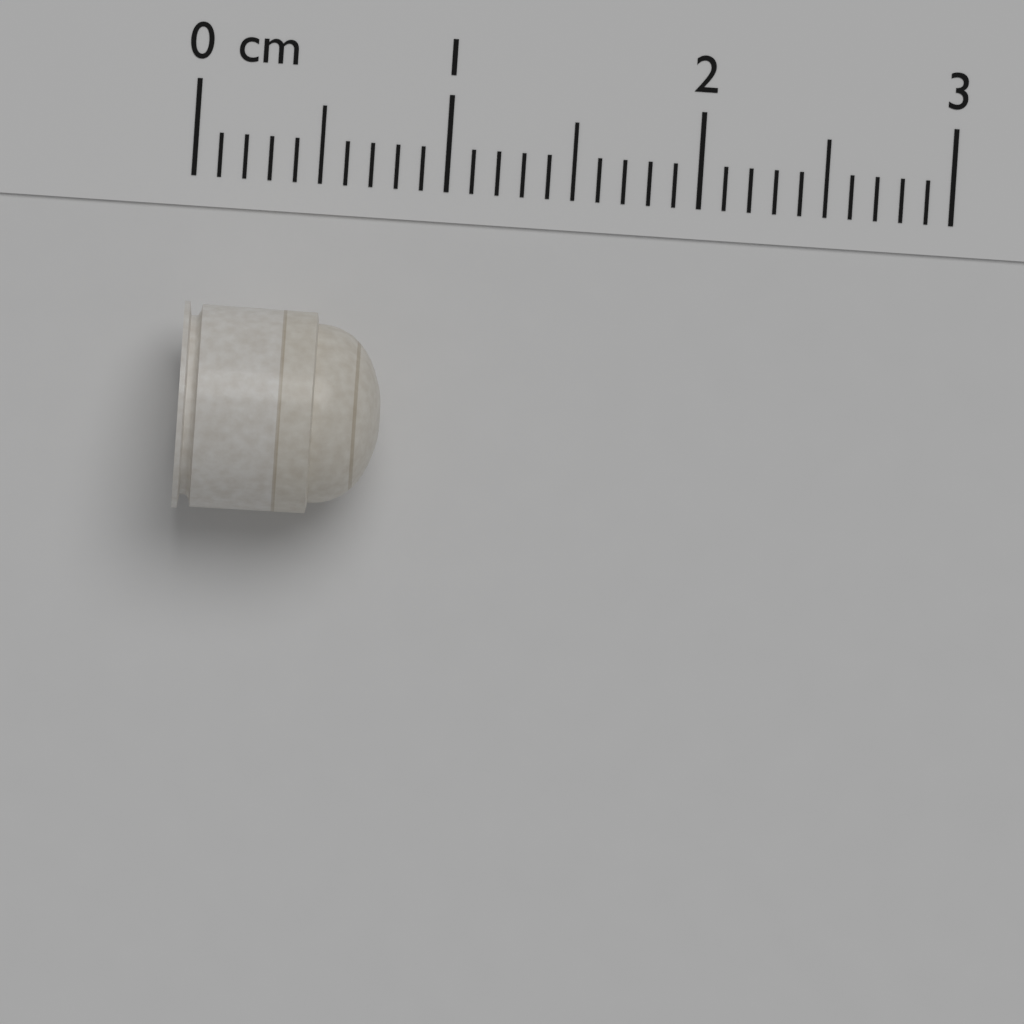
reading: 0.8 cm
